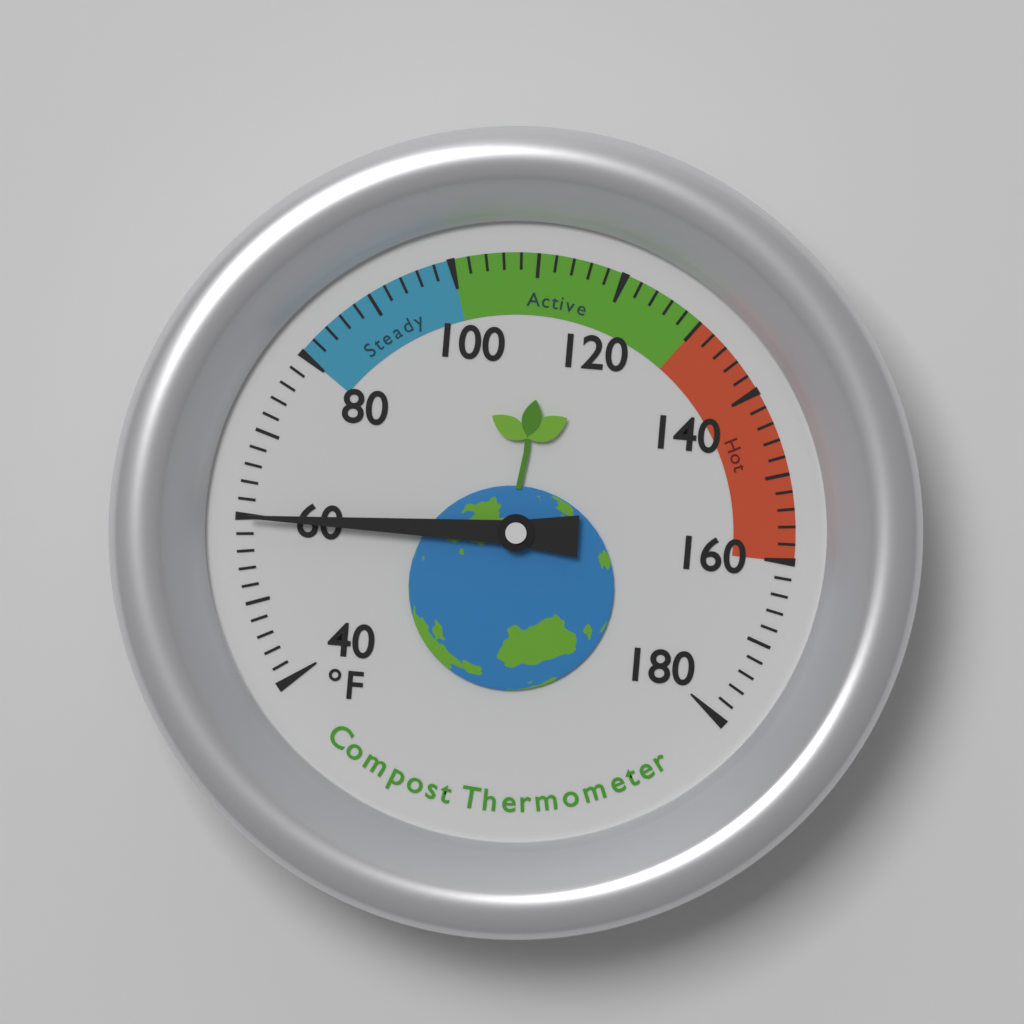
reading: 60 °F
